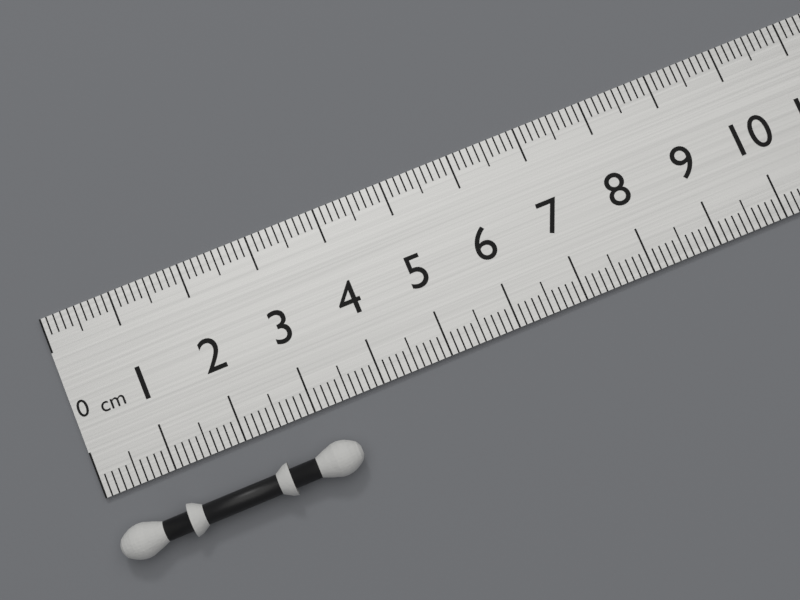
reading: 3.4 cm
